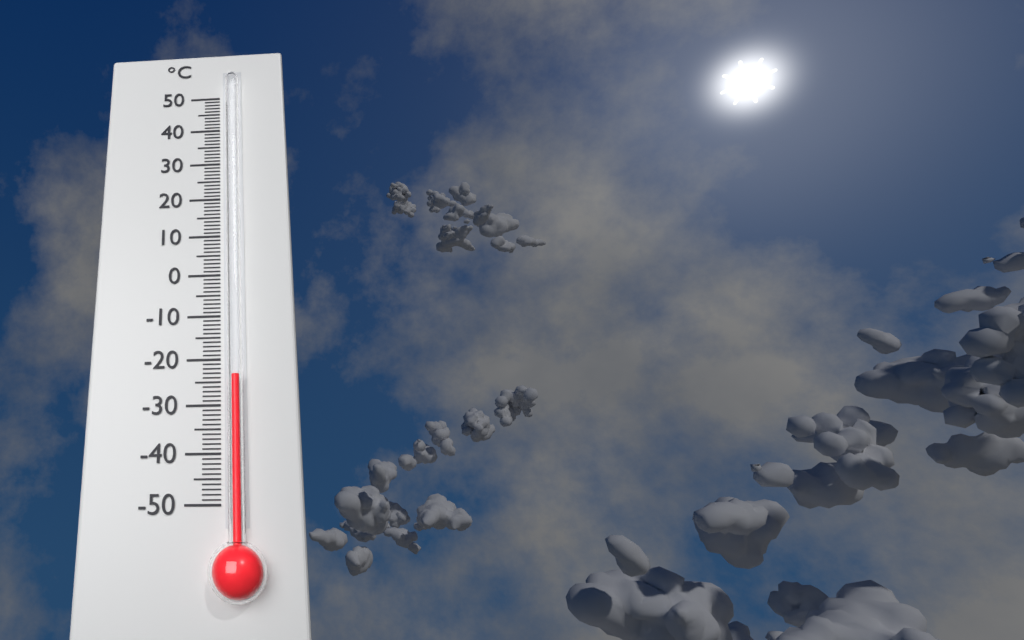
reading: -24 °C
